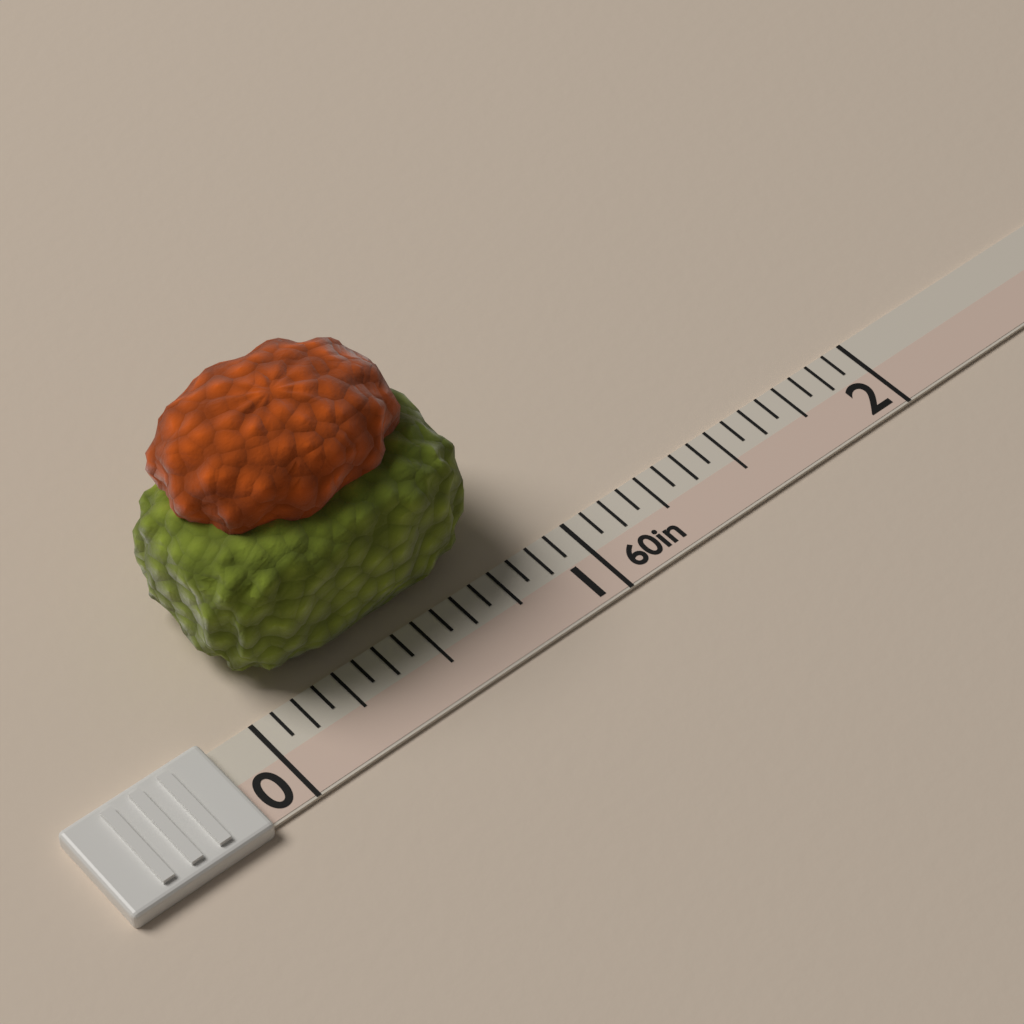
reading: 0.8125 in
